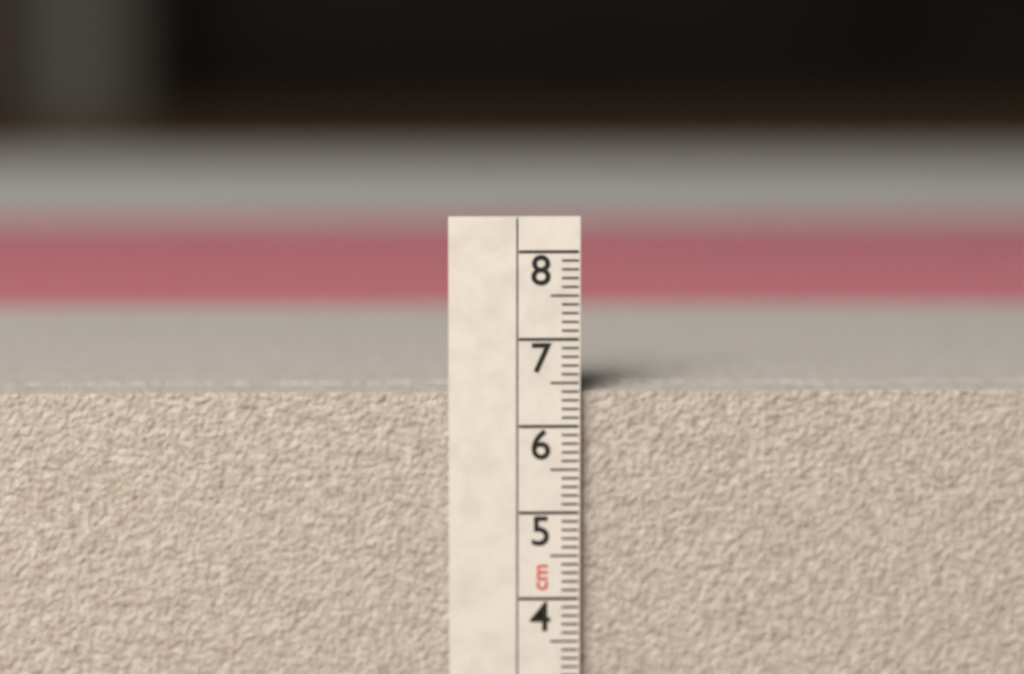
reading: 6.4 cm
